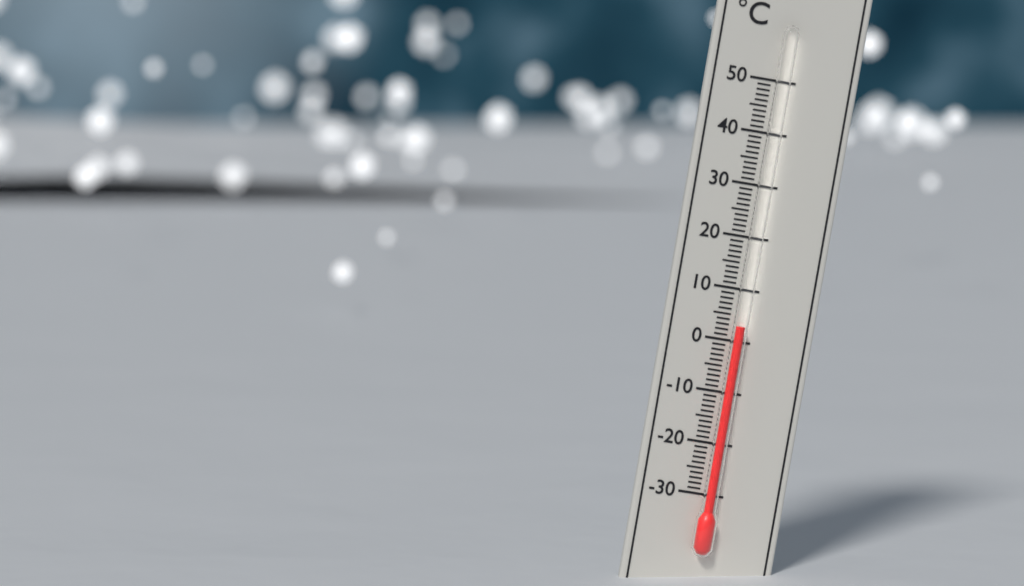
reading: 3 °C
